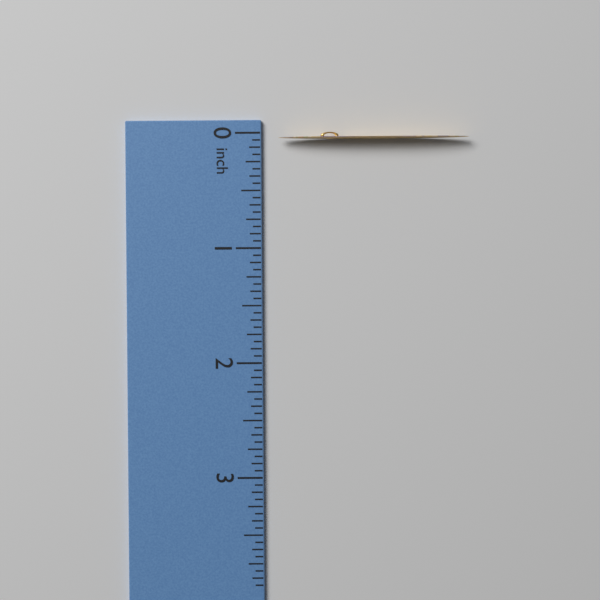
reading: 0.0625 in
